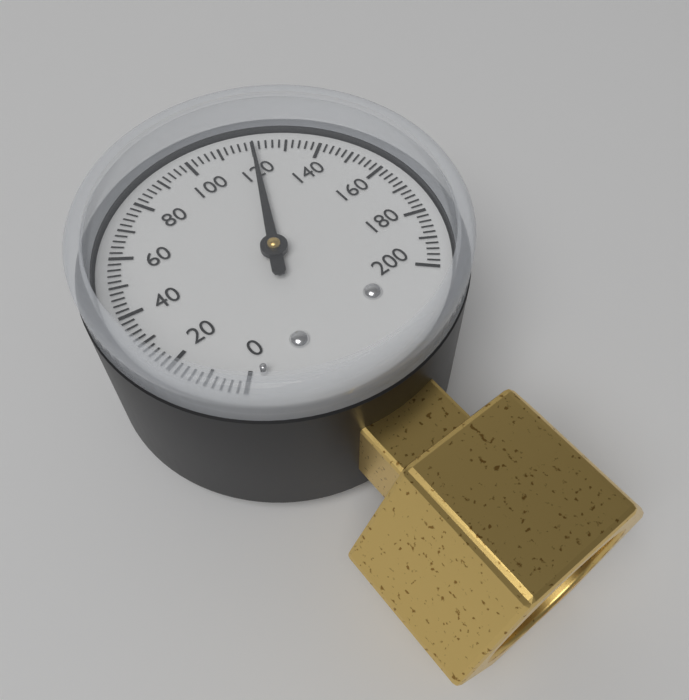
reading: 120 (no unit)
